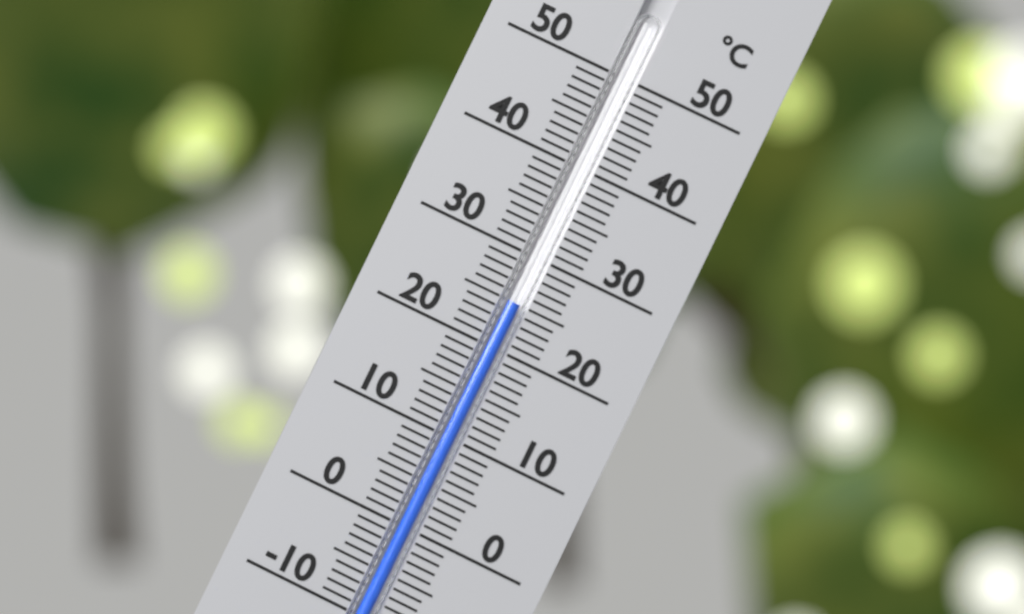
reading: 25 °C
